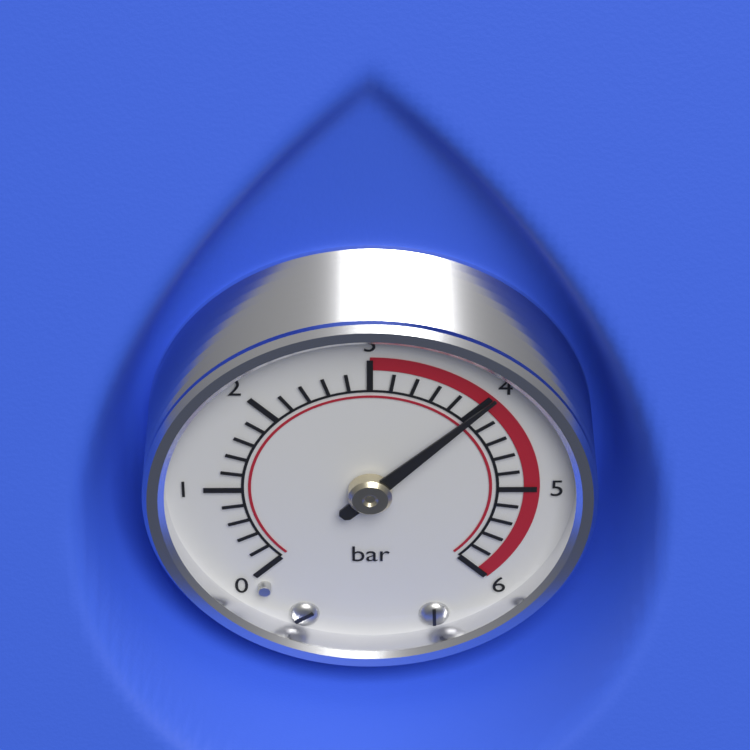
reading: 4.0 bar
